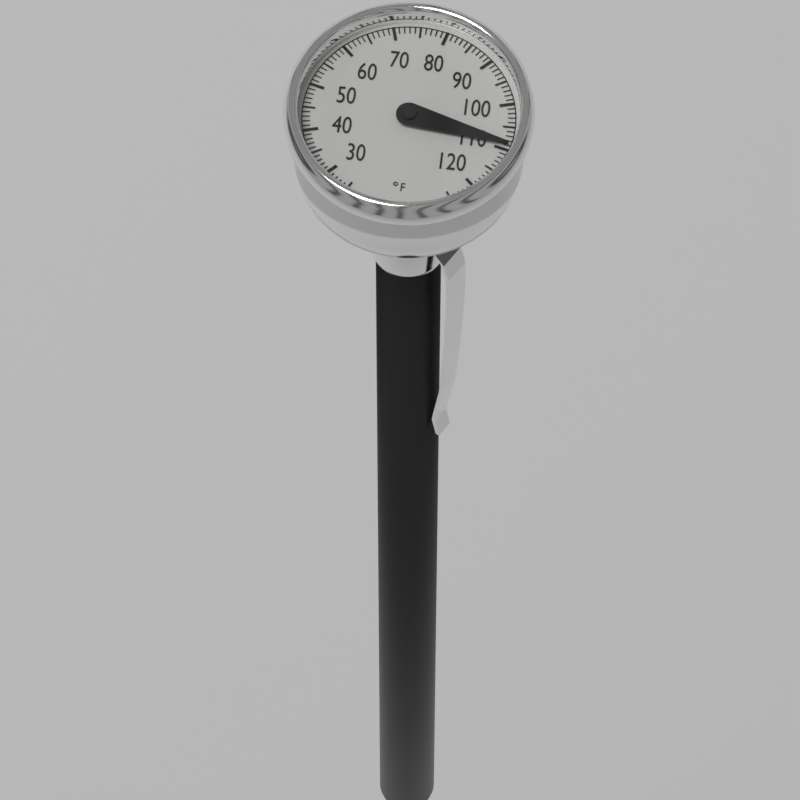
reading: 109 °F
